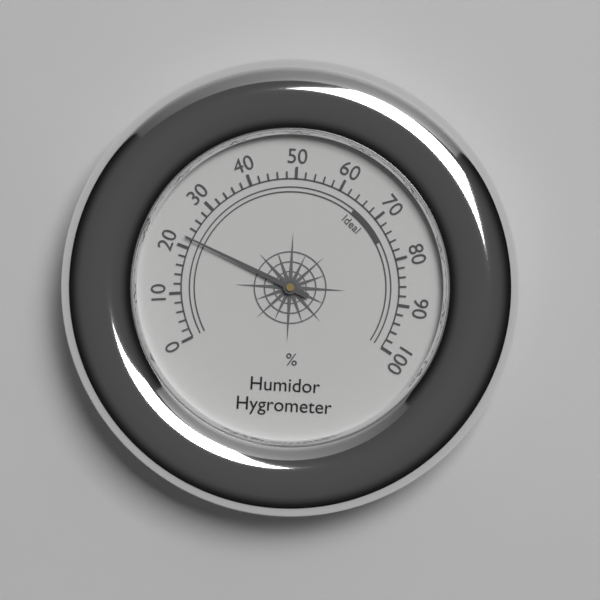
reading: 22 %
